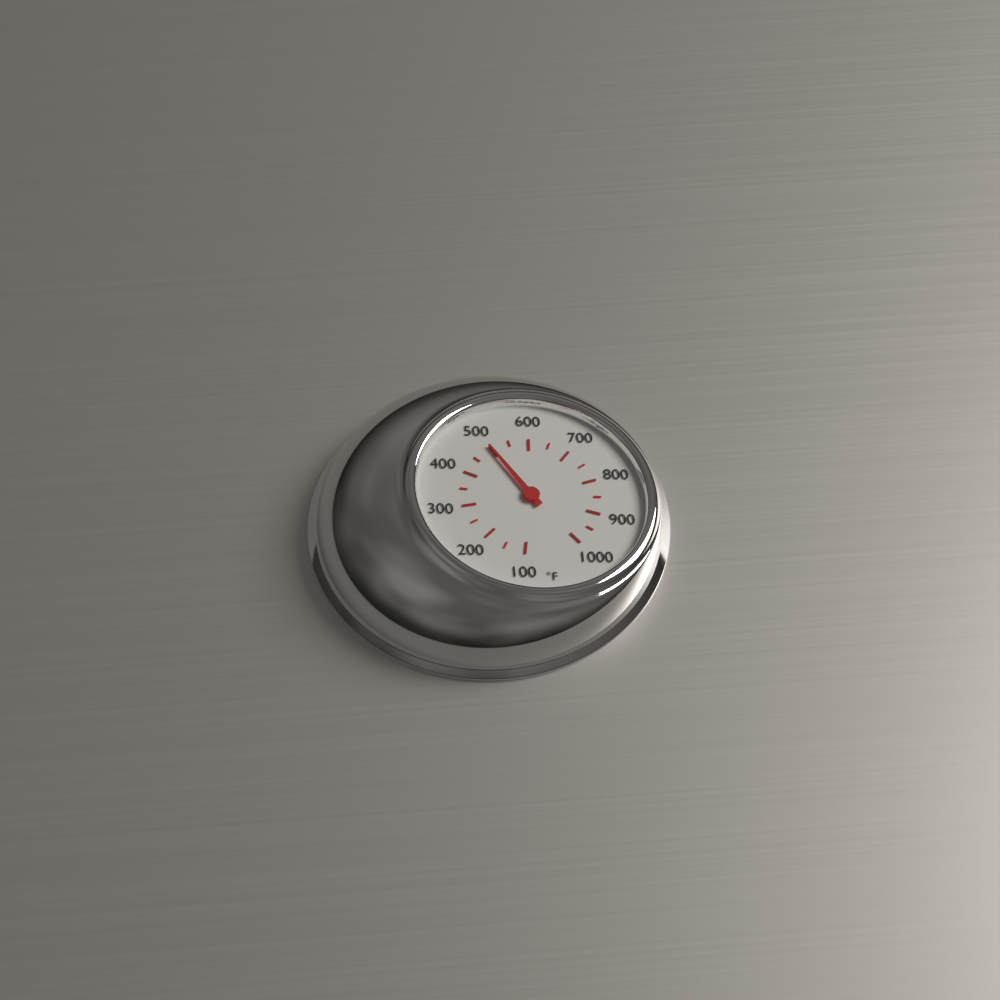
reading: 500 °F
